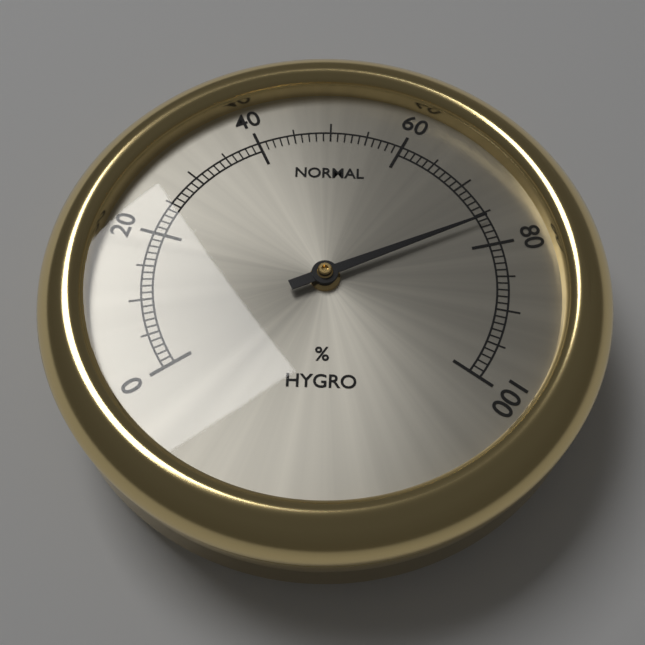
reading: 76 %
